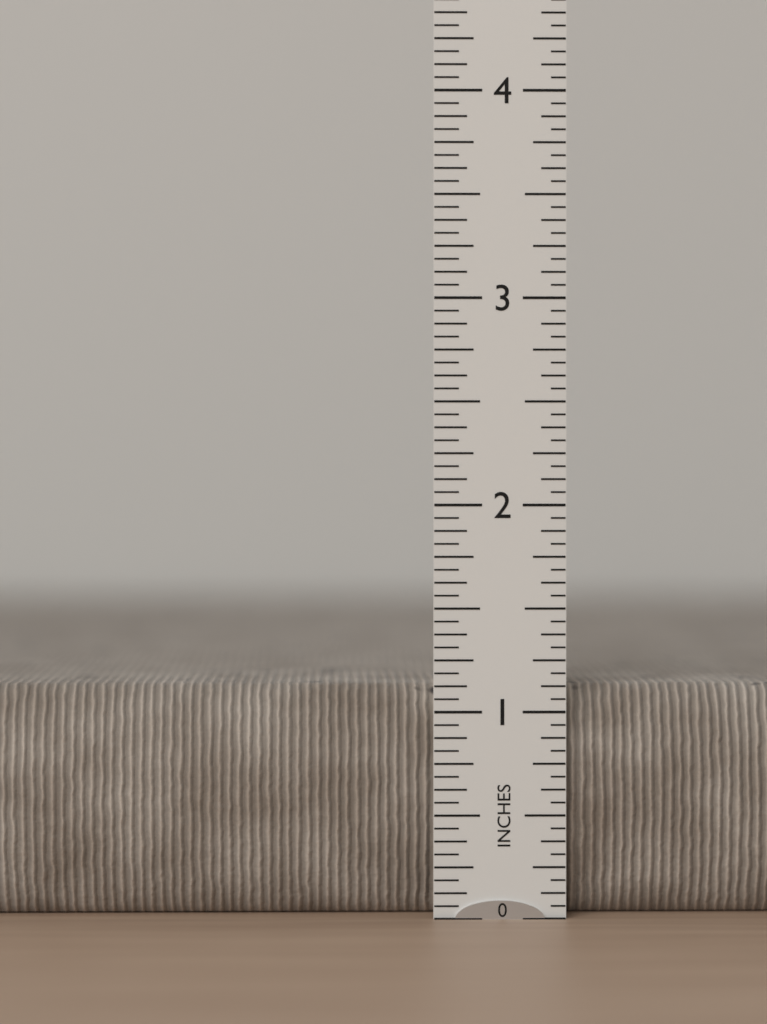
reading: 1.1250 in
